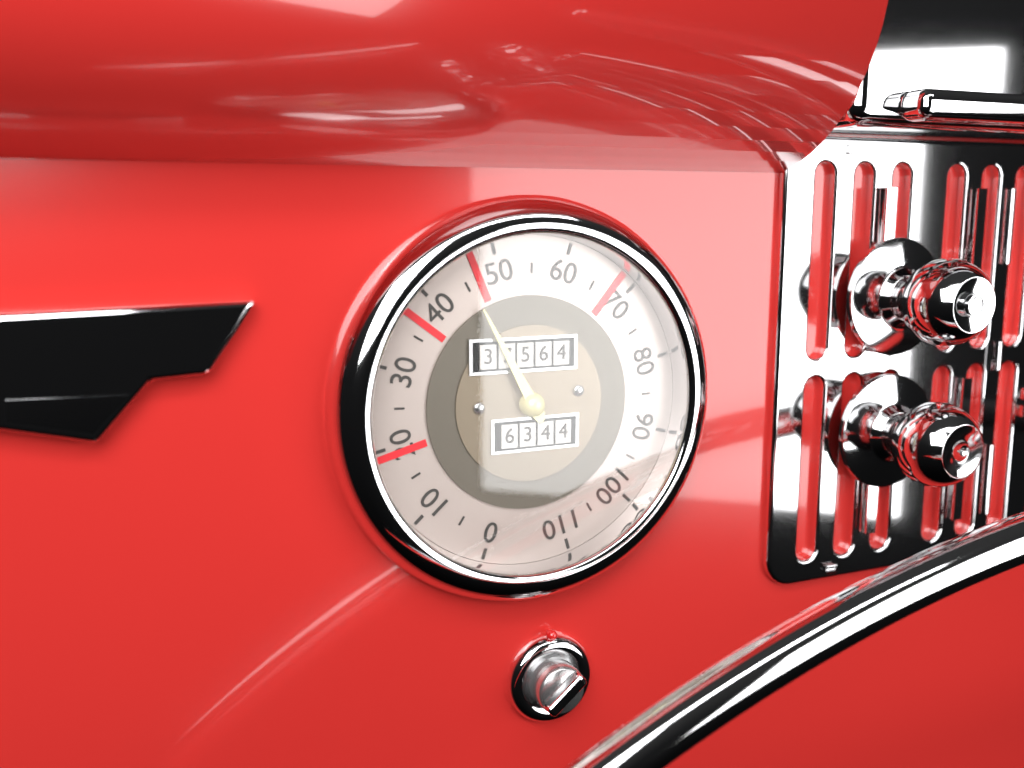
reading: 45 mph
